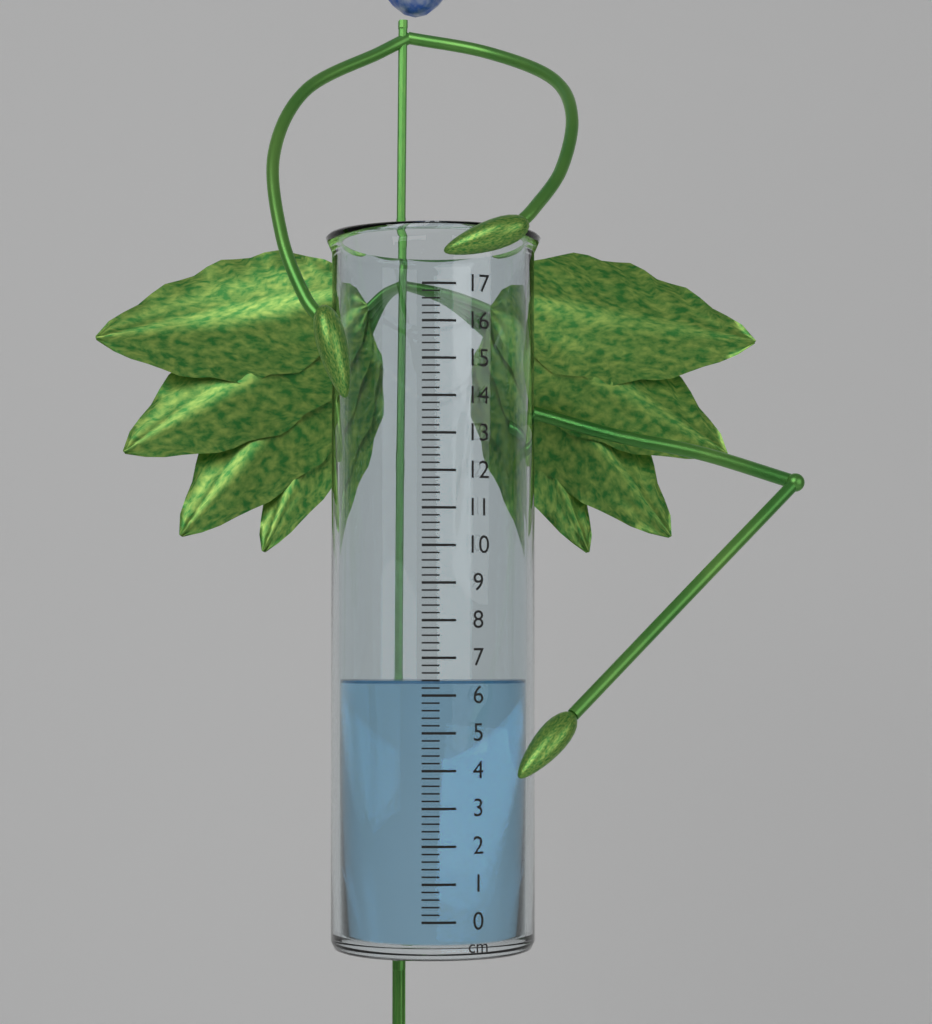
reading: 6.4 cm
